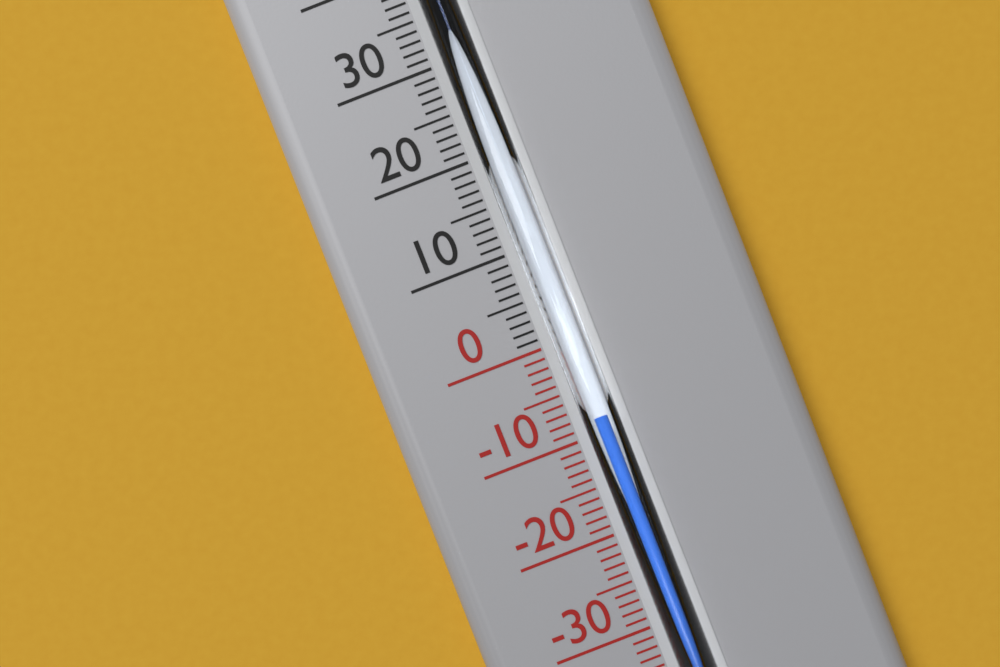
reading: -8 °C
